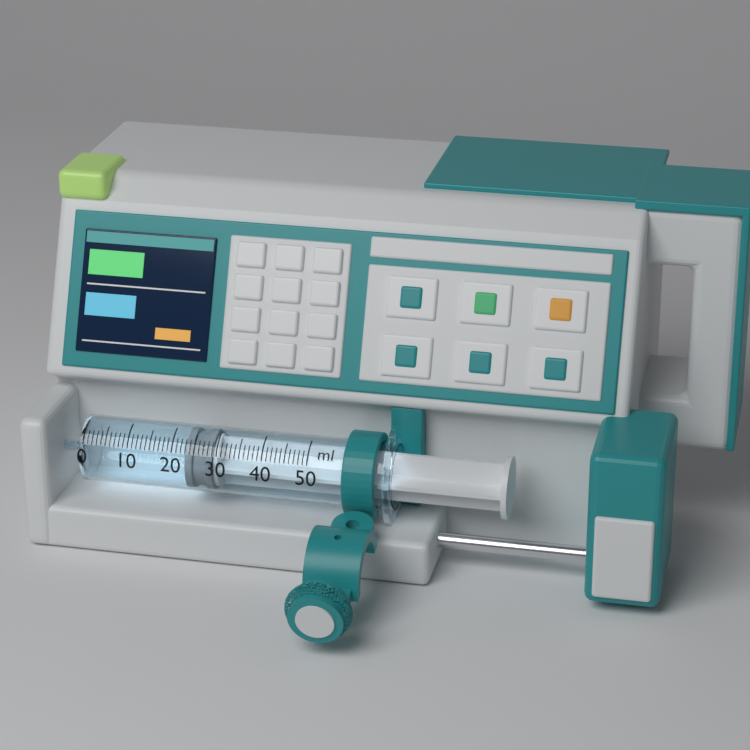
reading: 23 ml
